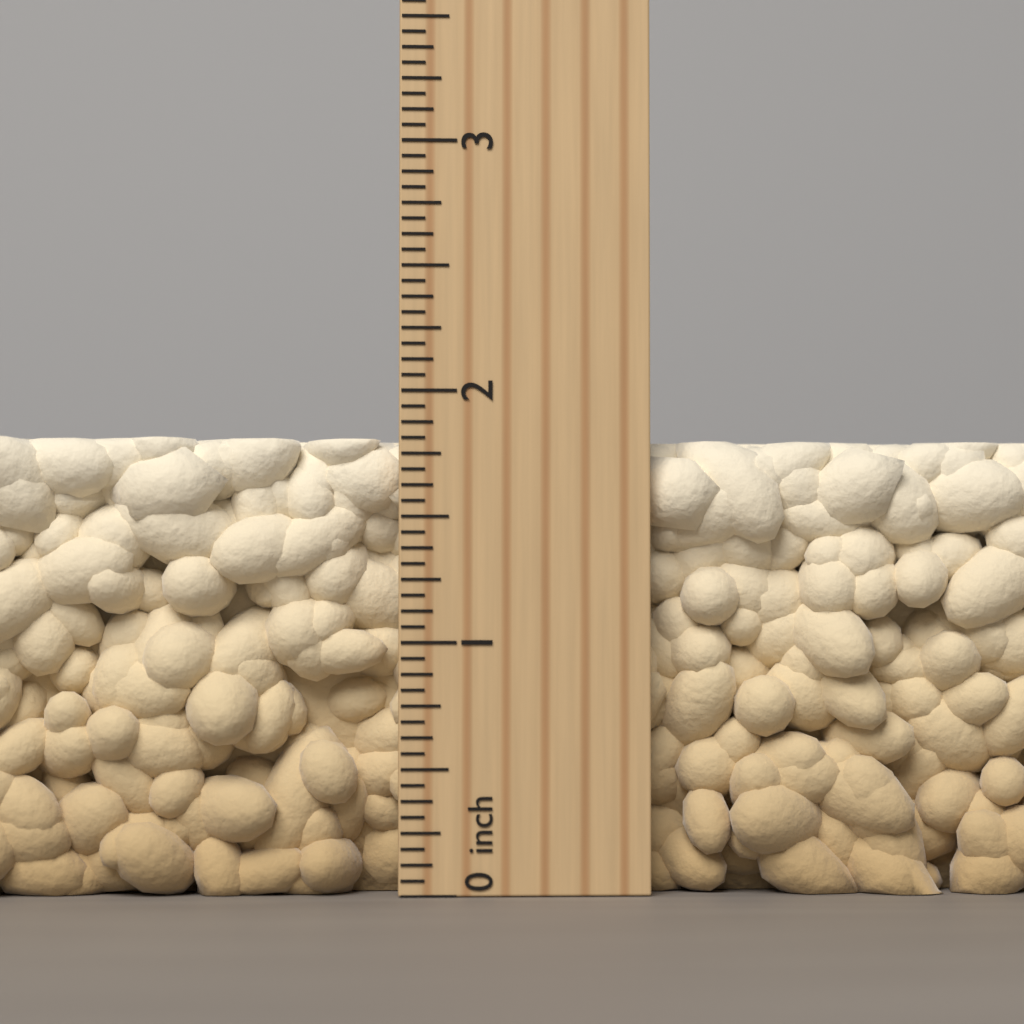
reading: 1.8125 inch
